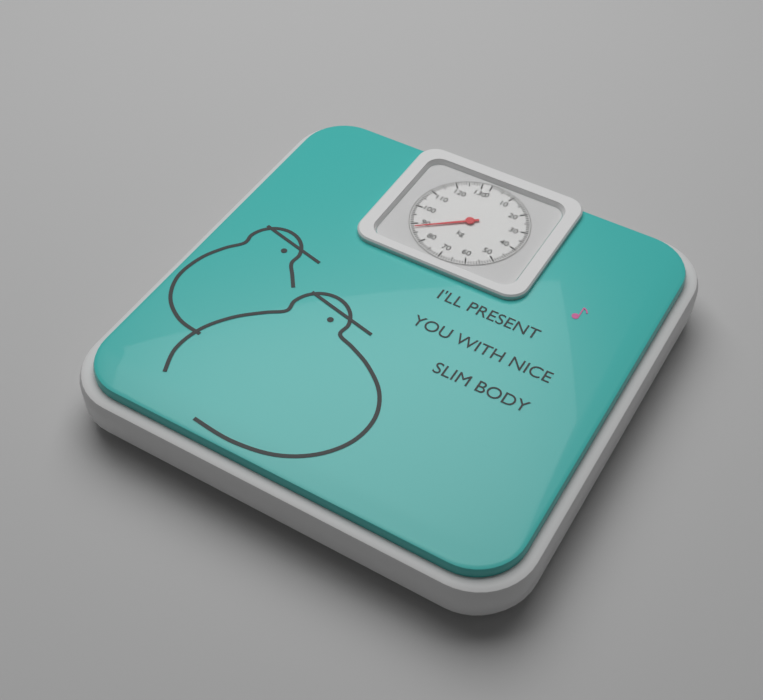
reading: 88 kg
